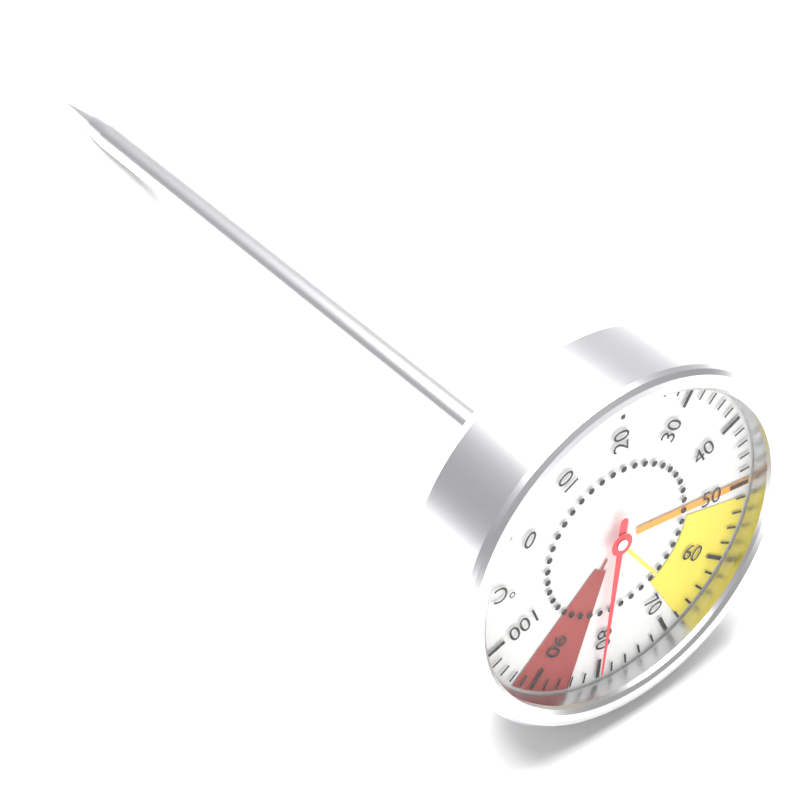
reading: 80 °C
